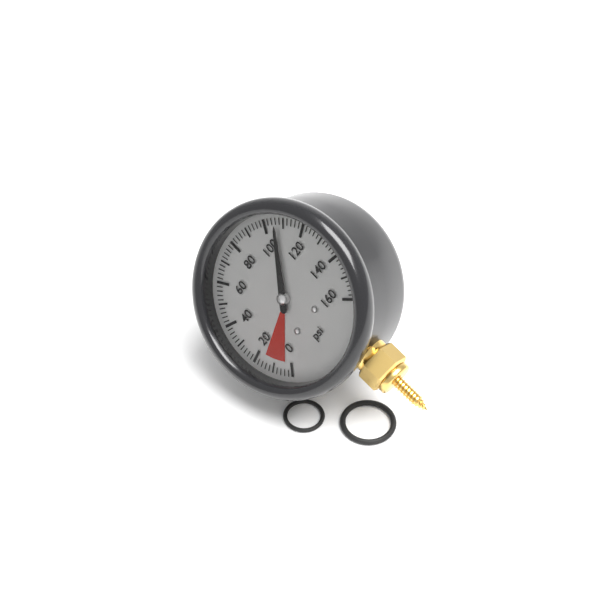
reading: 106 psi
